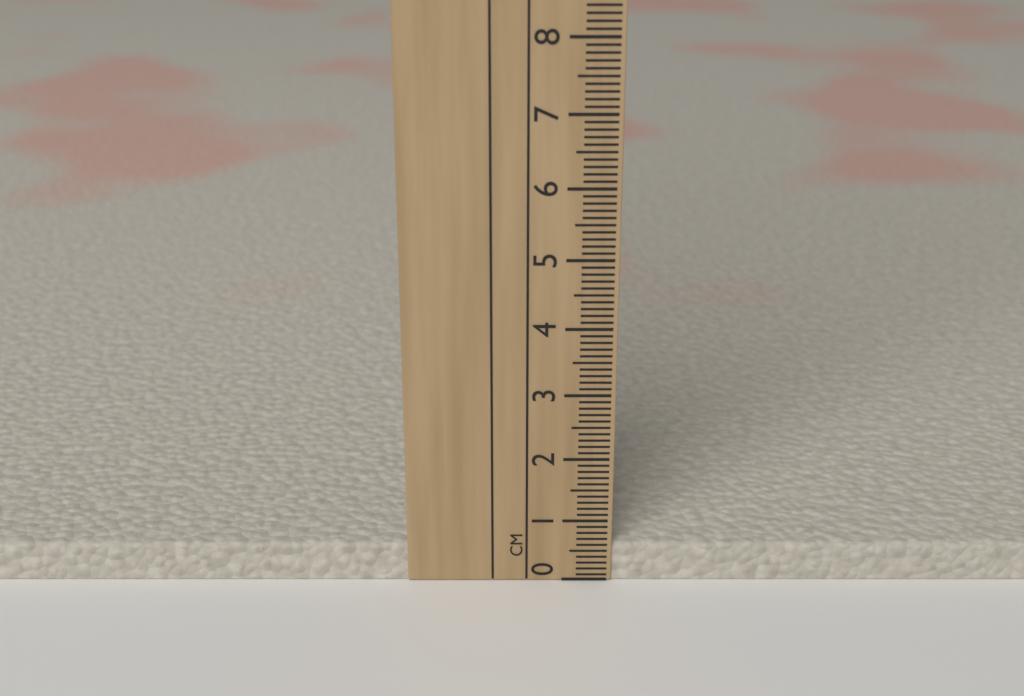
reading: 0.6 cm
